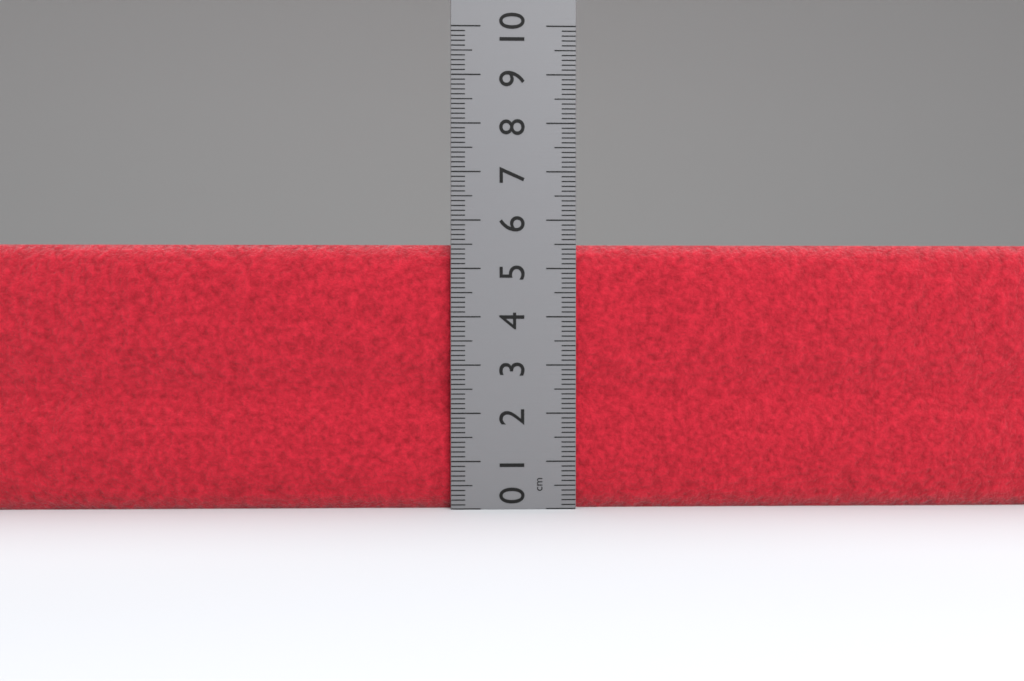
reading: 5.5 cm
